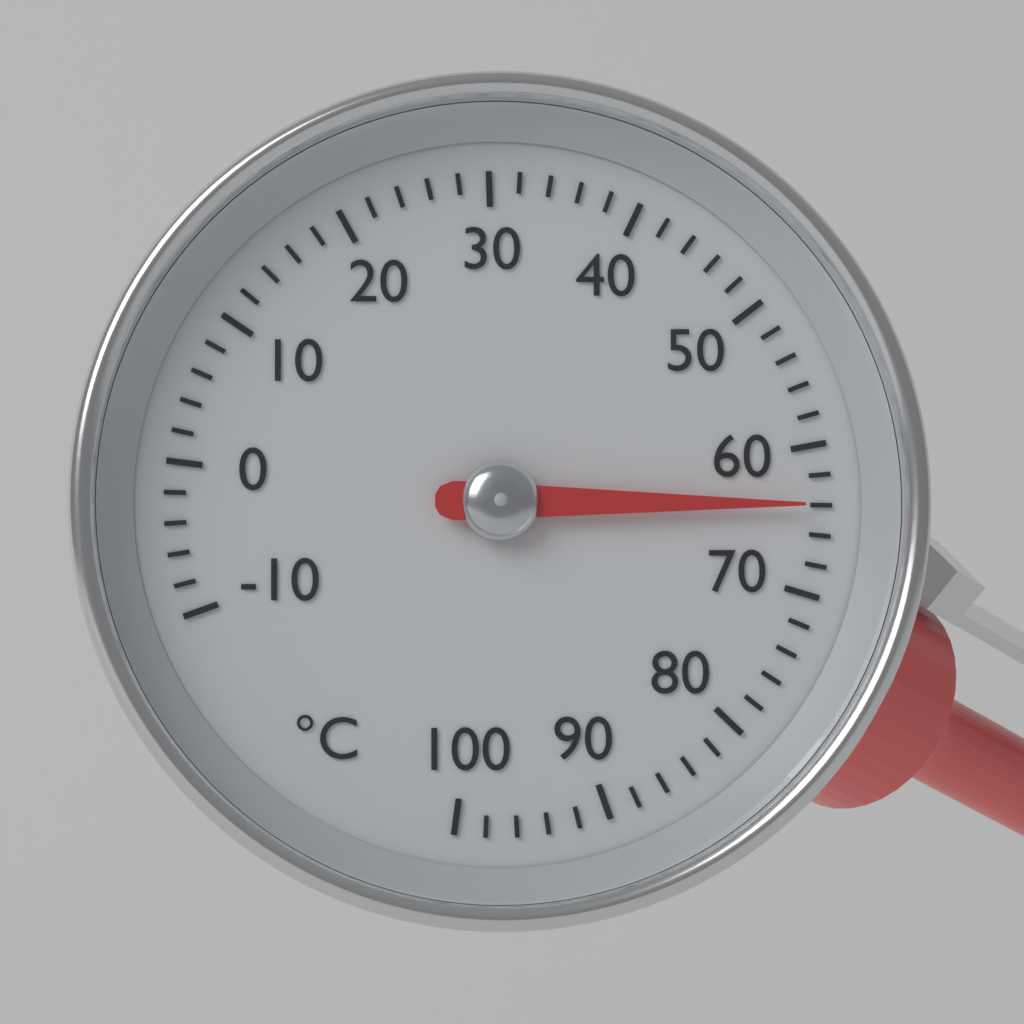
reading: 64 °C
